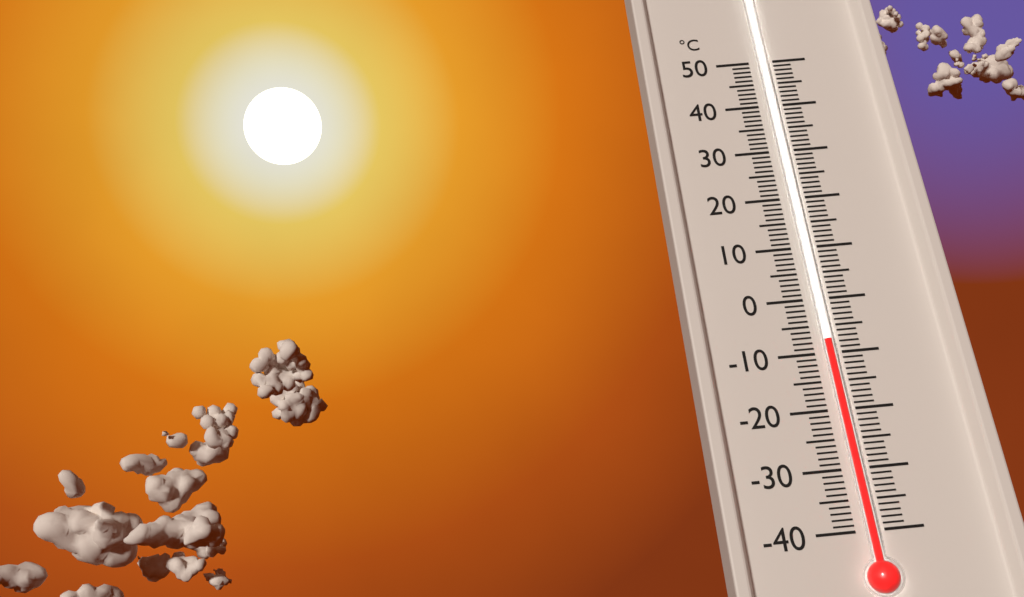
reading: -8 °C
